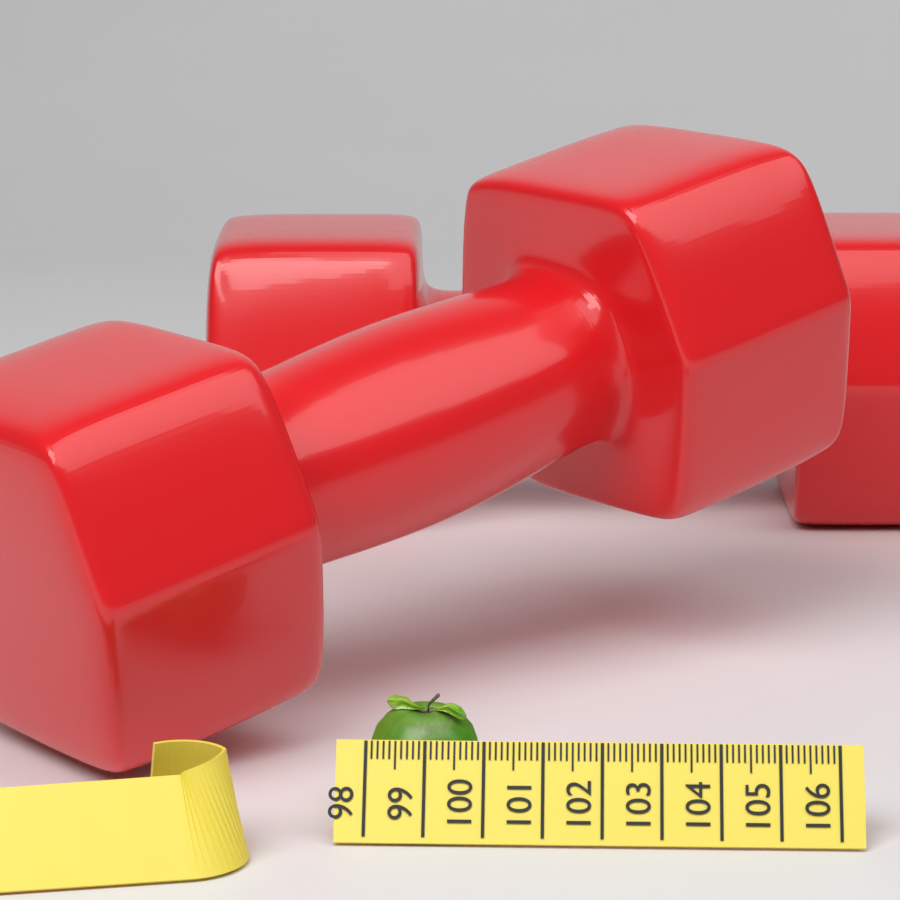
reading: 99.9 (no unit)
